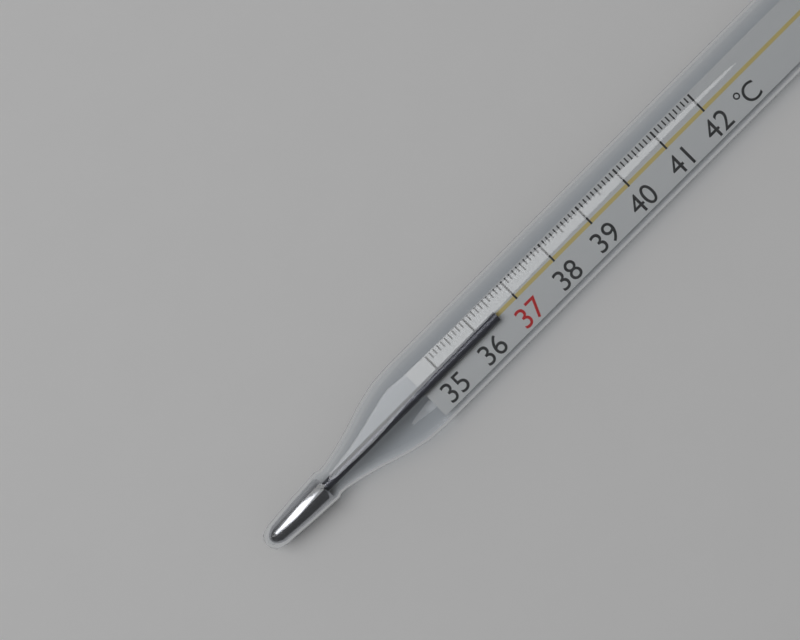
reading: 36.5 °C
